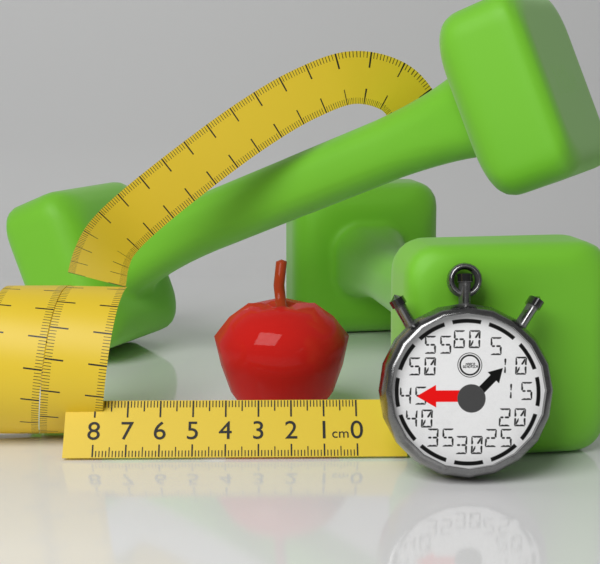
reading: 4.5 cm
